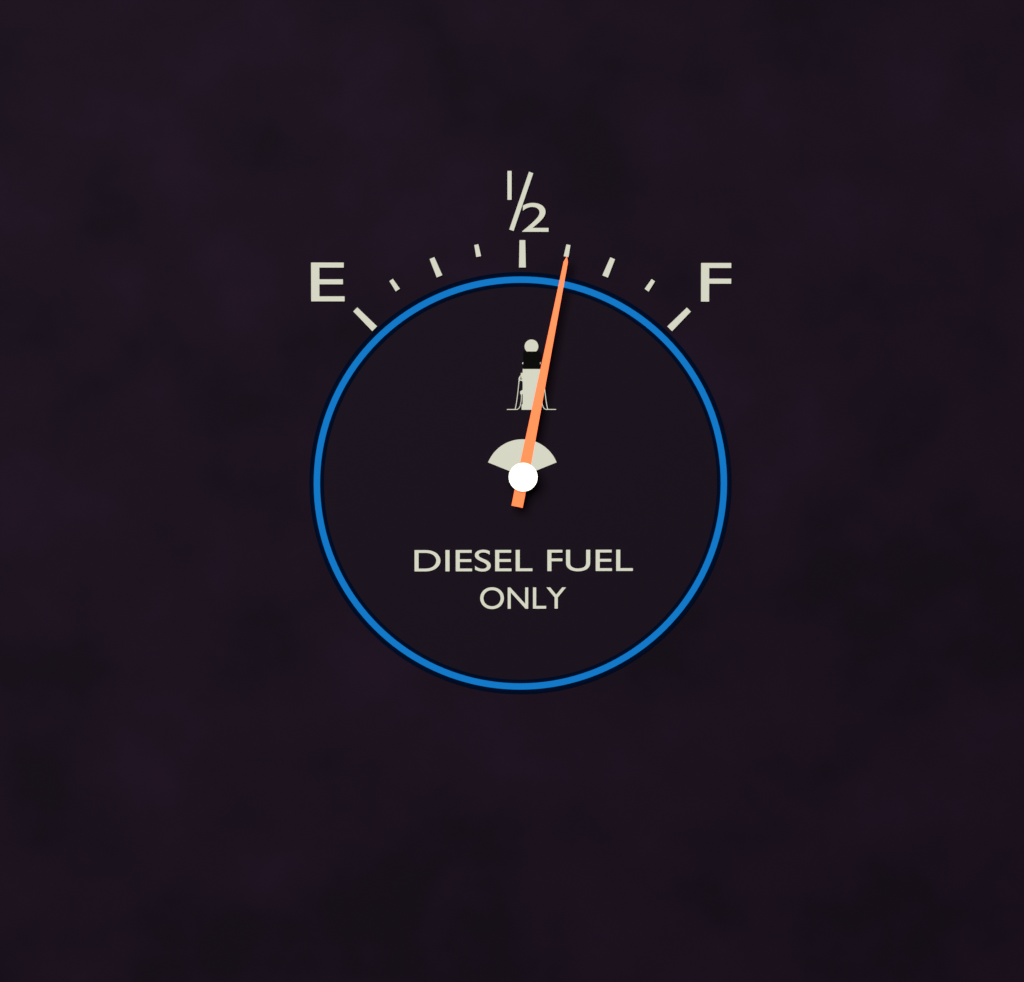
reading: 0.625 (no unit)
